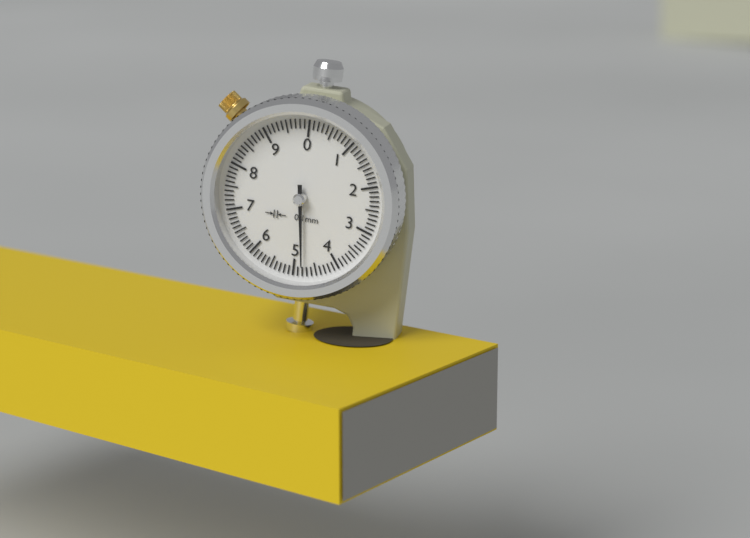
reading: 4.8 mm
